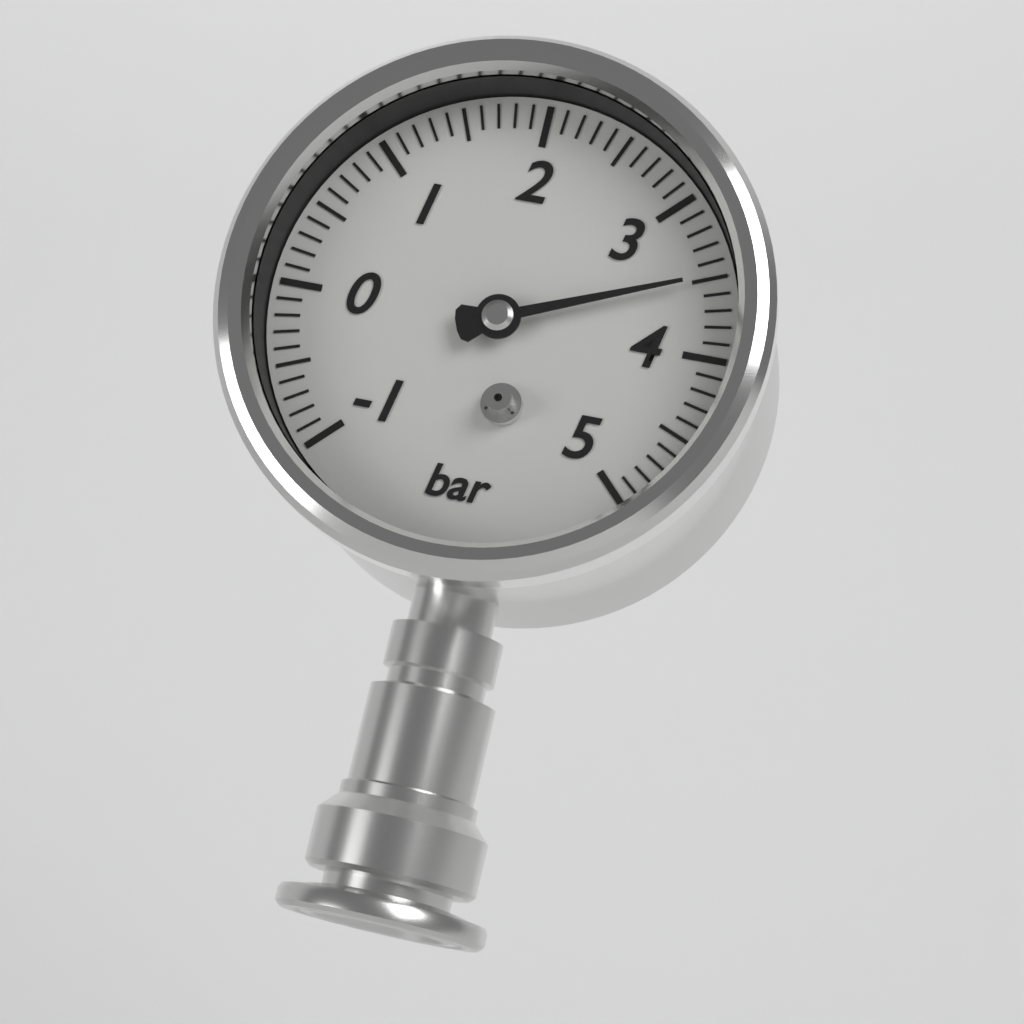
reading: 3.5 bar
